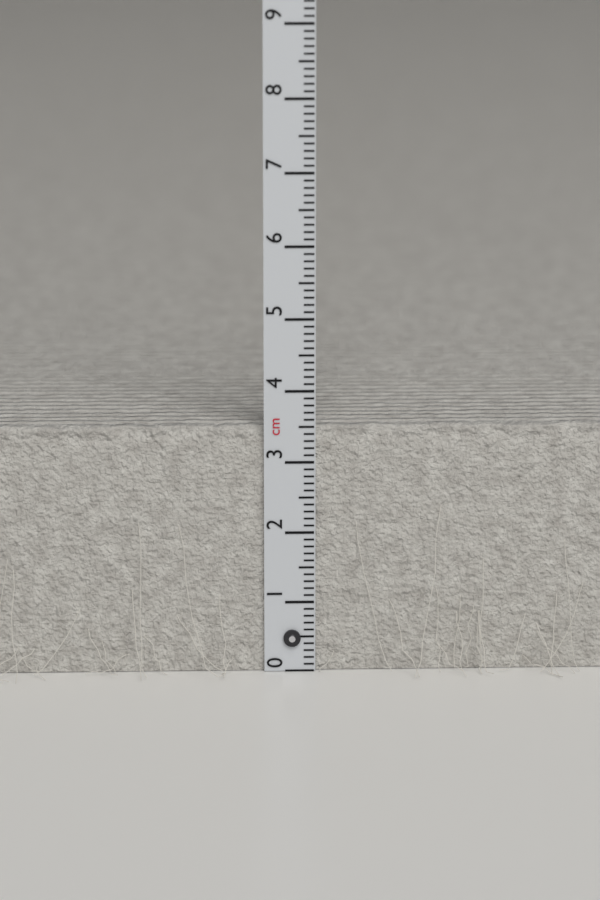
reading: 3.5 cm
